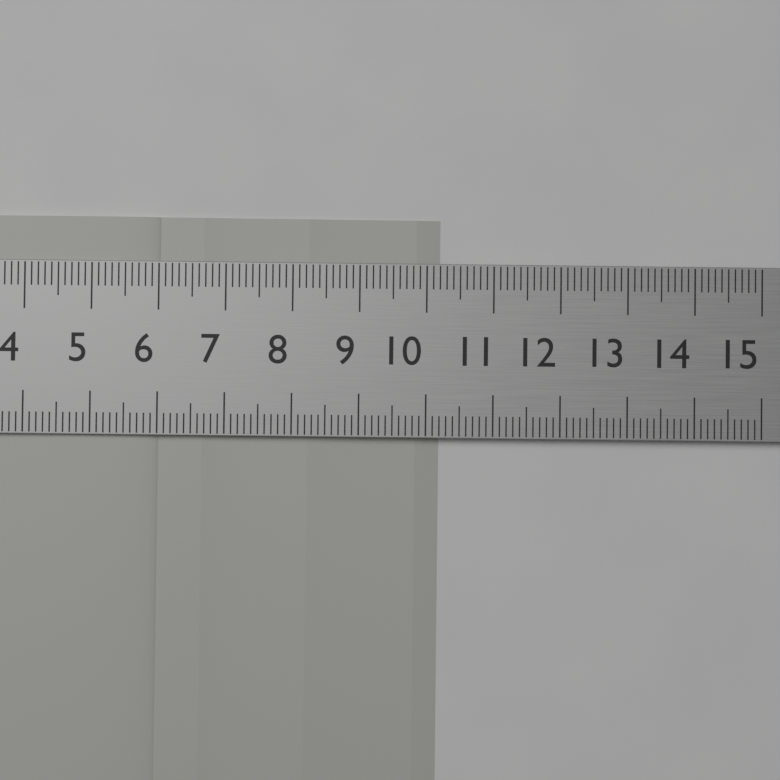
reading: 10.2 cm
